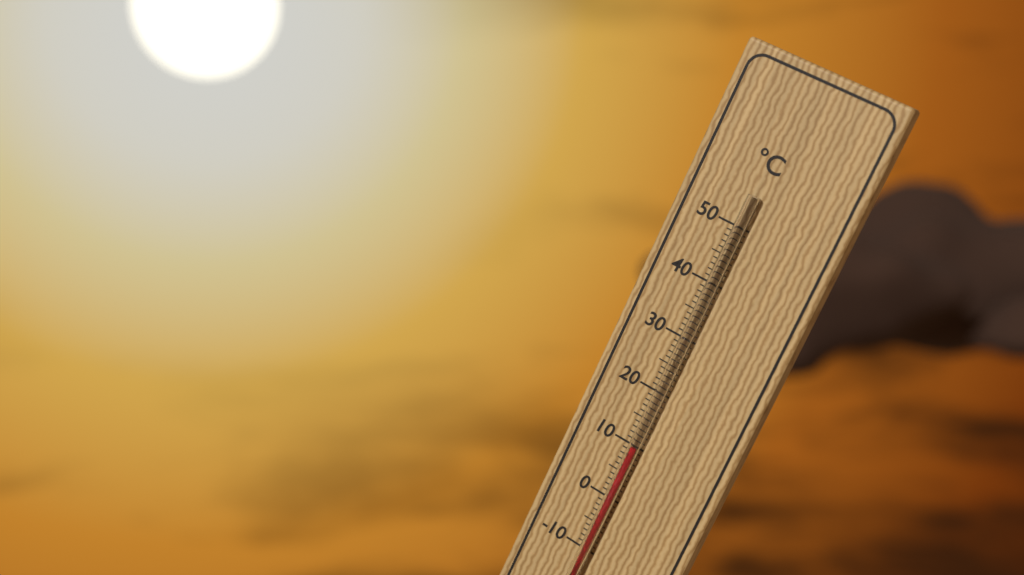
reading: 10 °C
